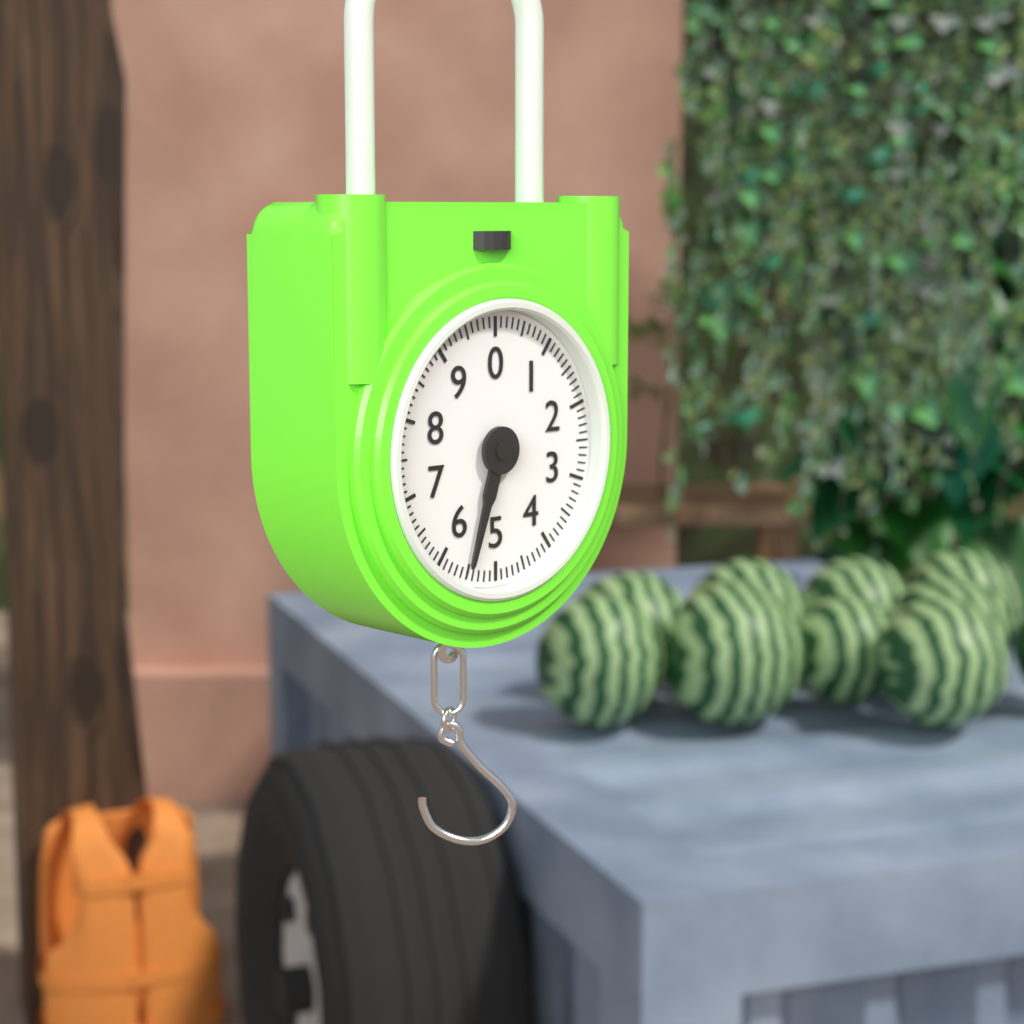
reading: 5.5 (no unit)
